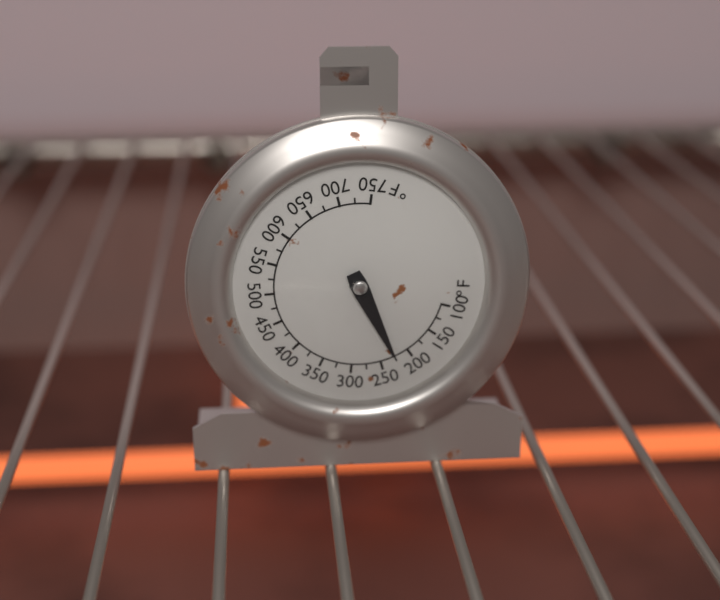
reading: 225 °F
